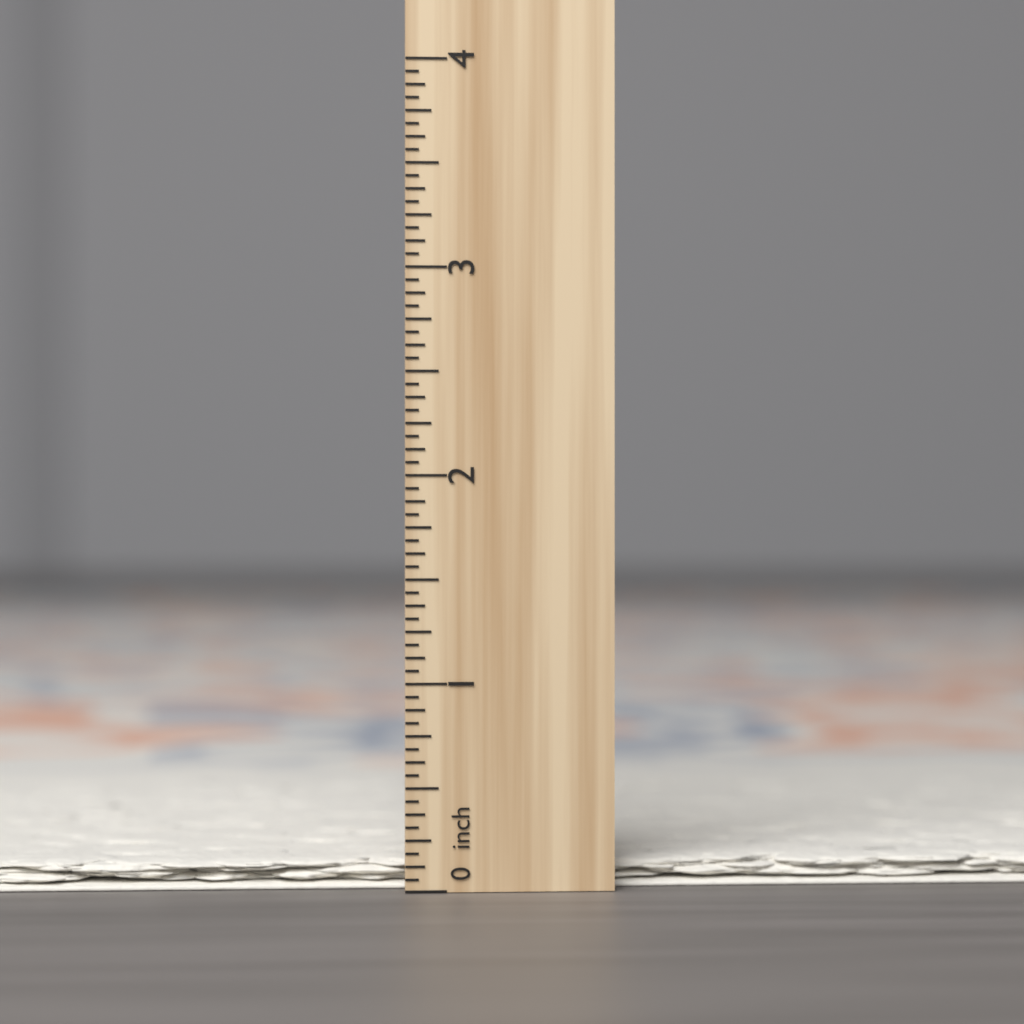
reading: 0.1250 inch
